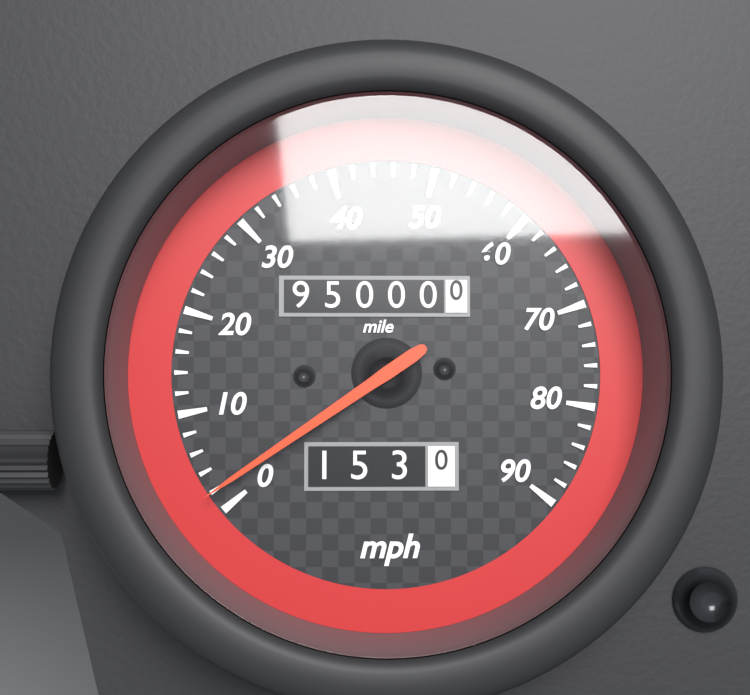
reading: 2 mph
